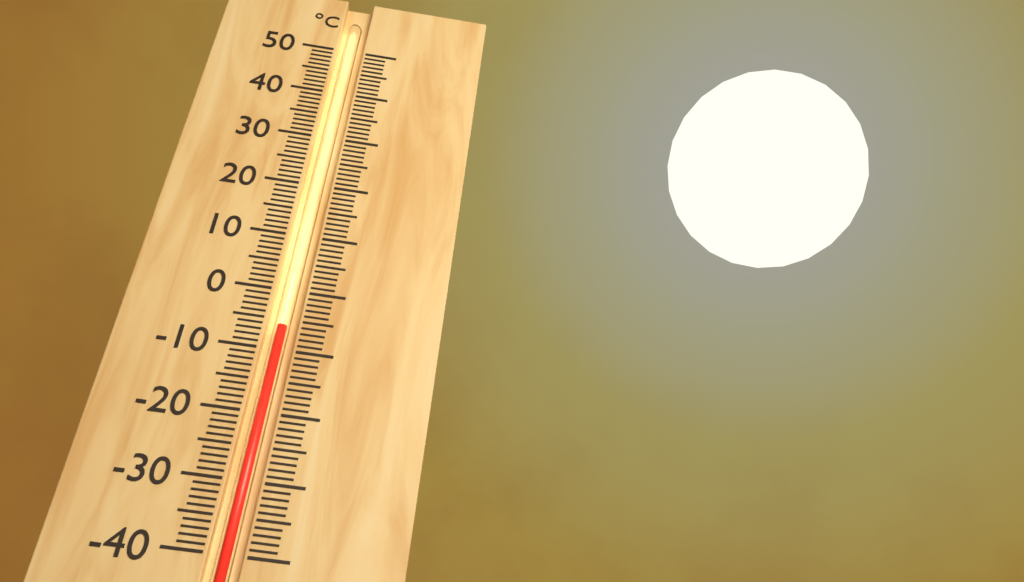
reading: -6 °C
